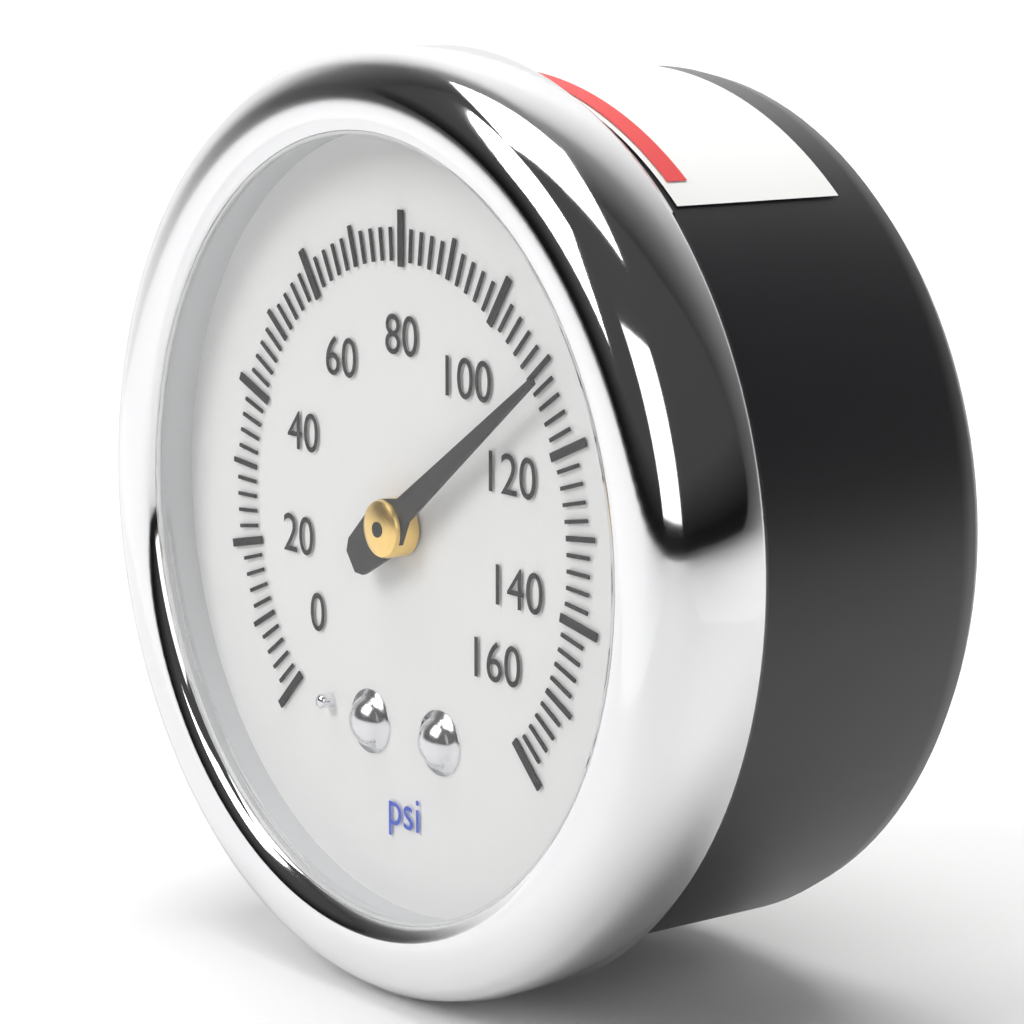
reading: 112 psi
